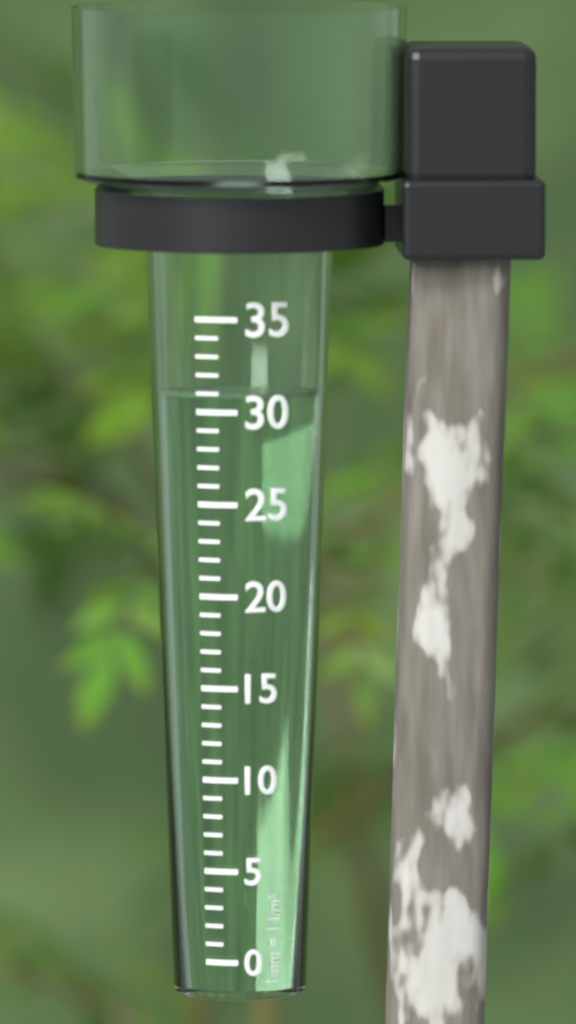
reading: 31 mm
